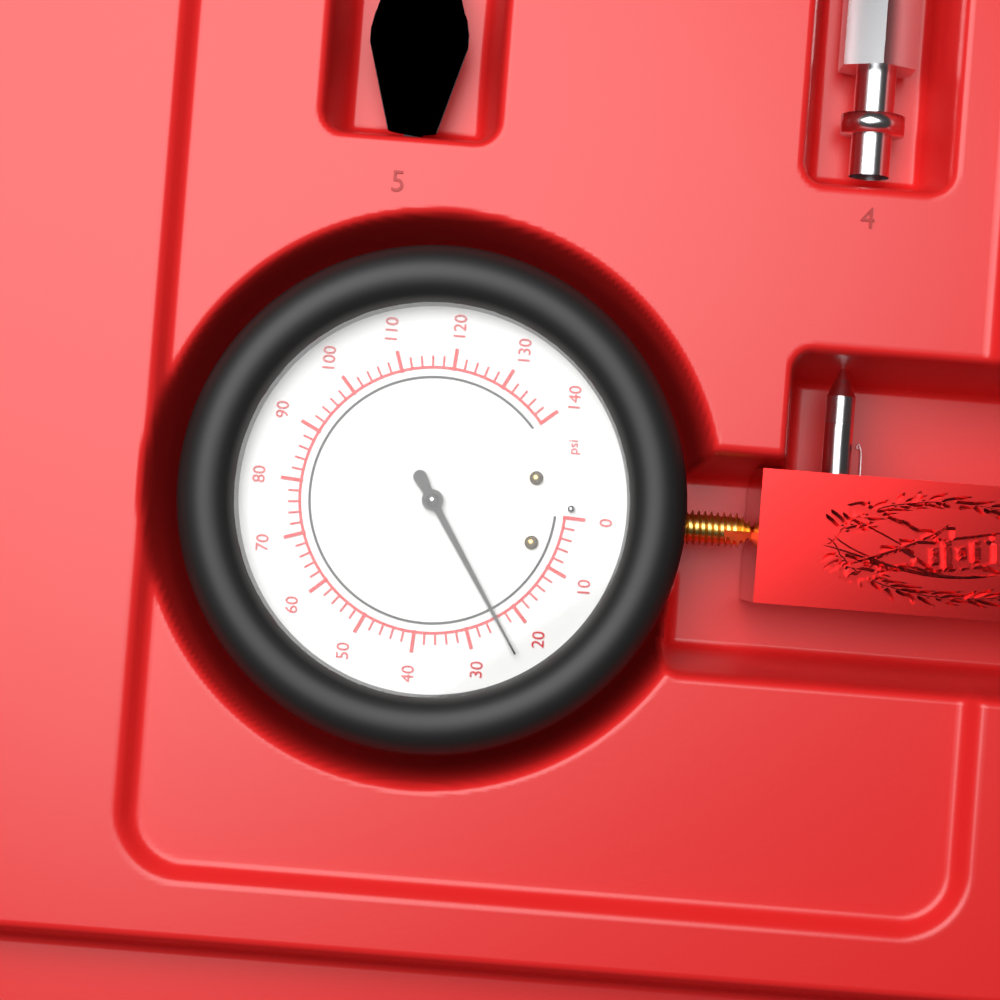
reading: 24 psi
